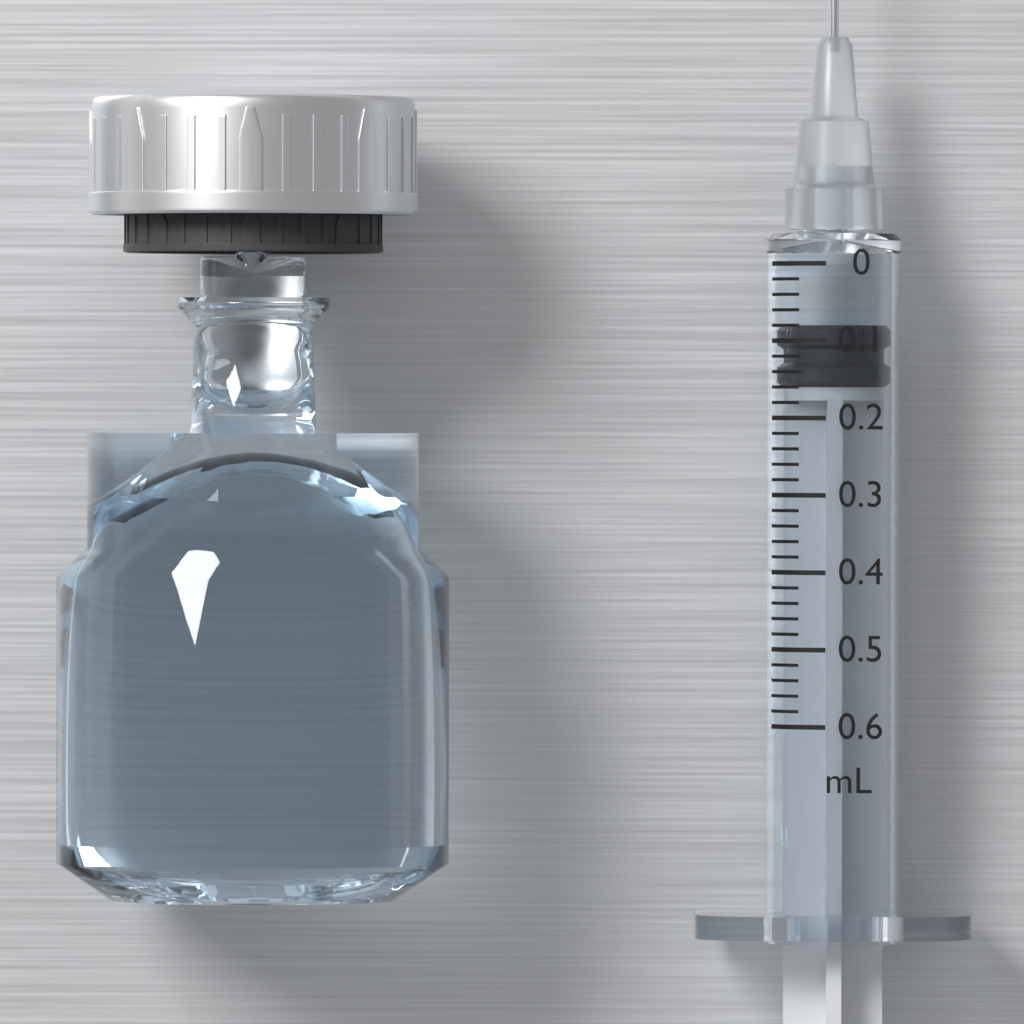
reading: 0.08 mL
